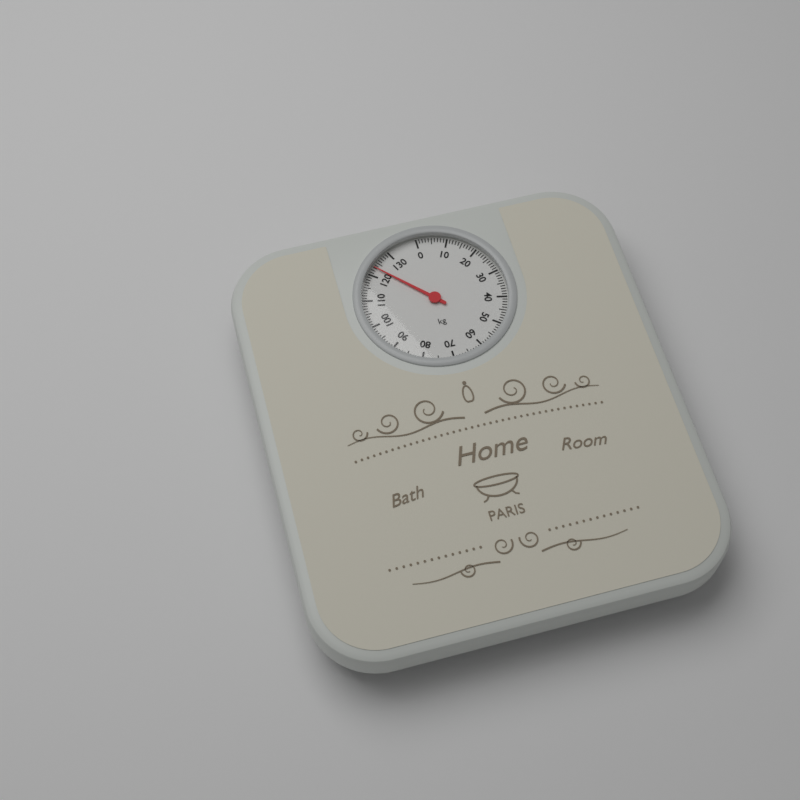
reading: 123 kg
